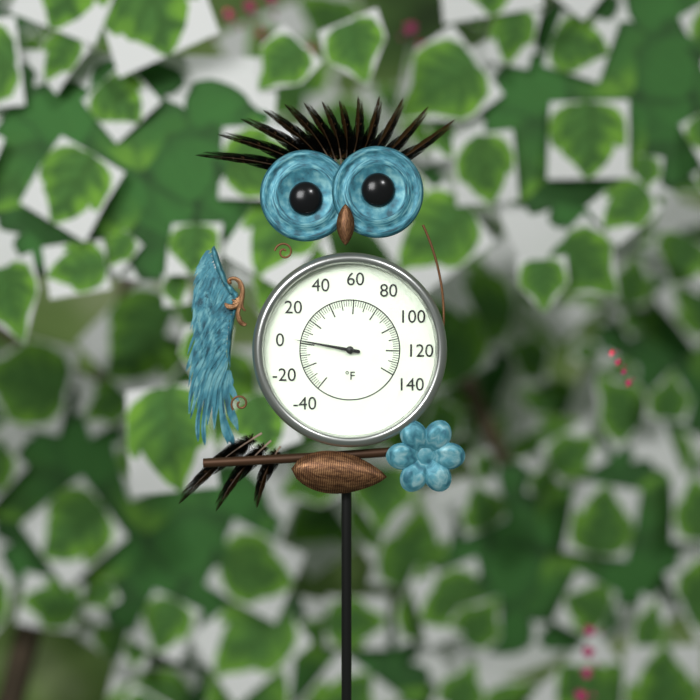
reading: 2 °F
